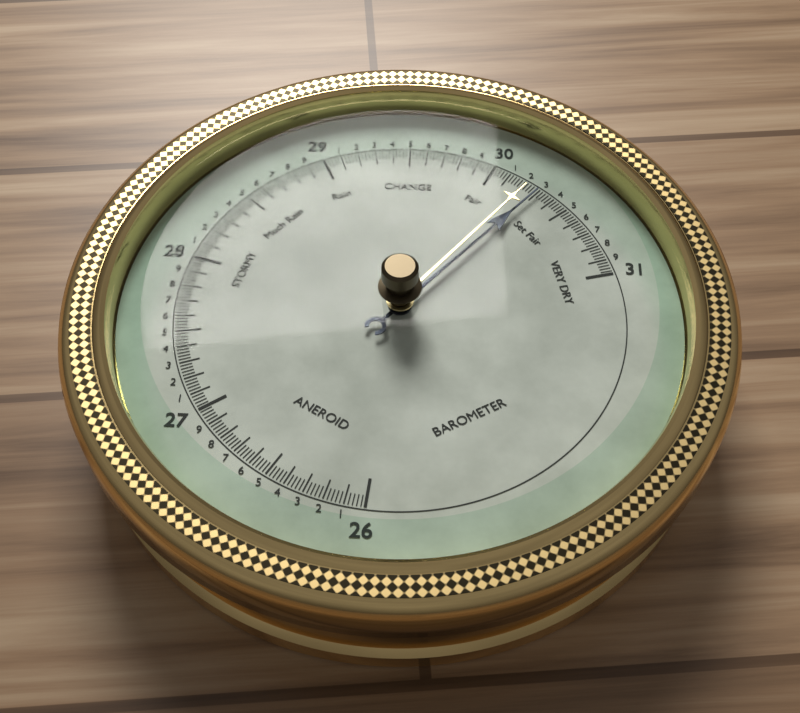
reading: 30.30 (no unit)
